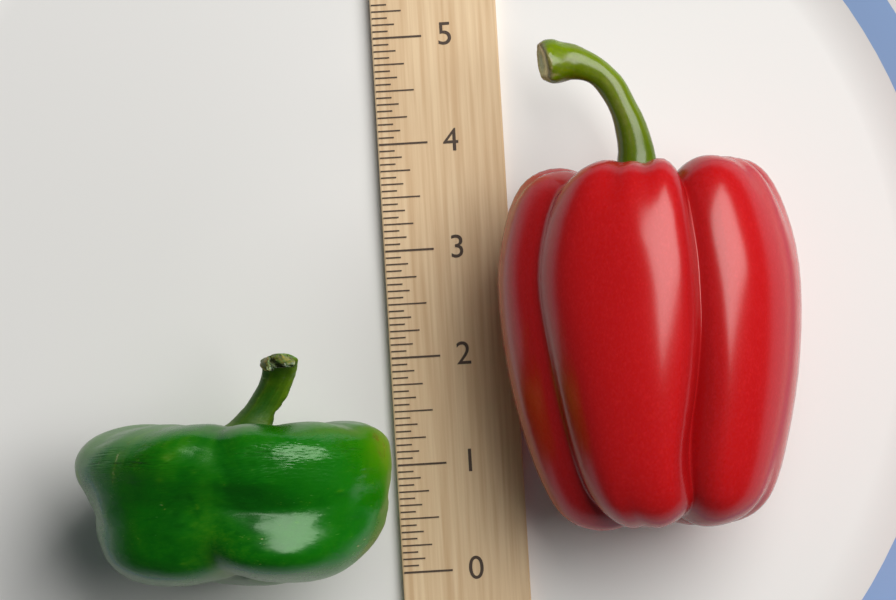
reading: 2.0625 (no unit)
